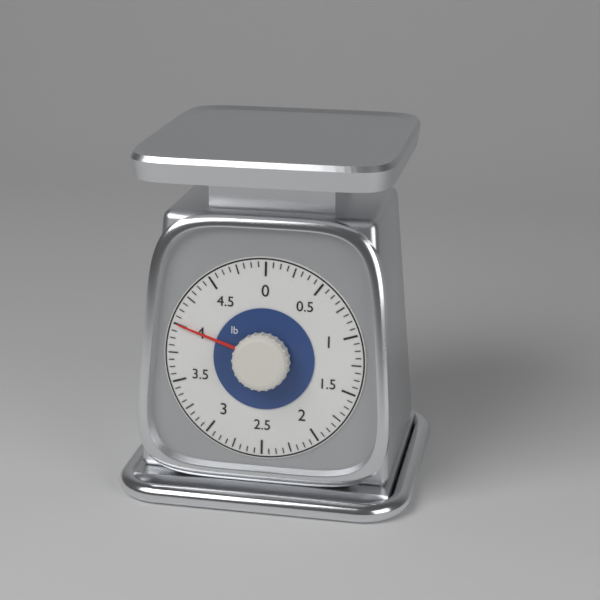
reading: 4.0000 lb
